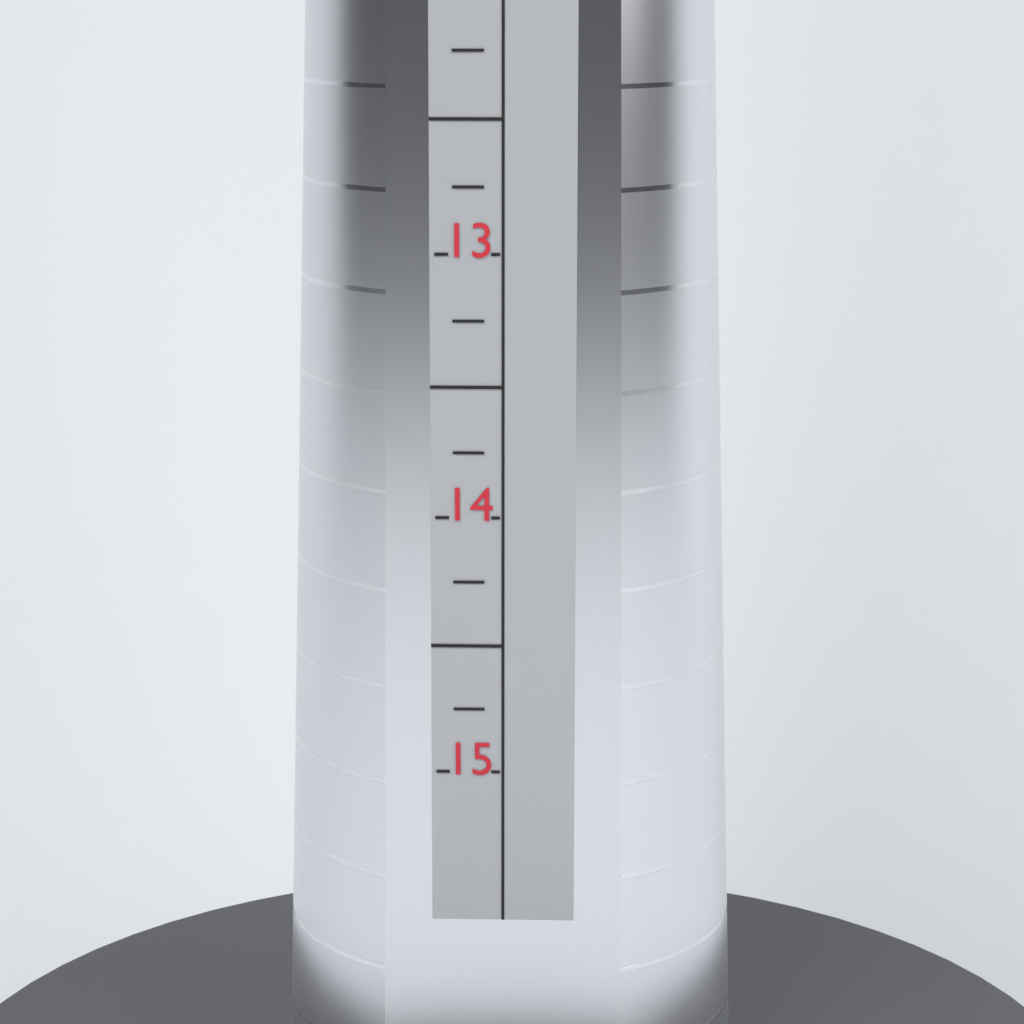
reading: 14.00 (no unit)
